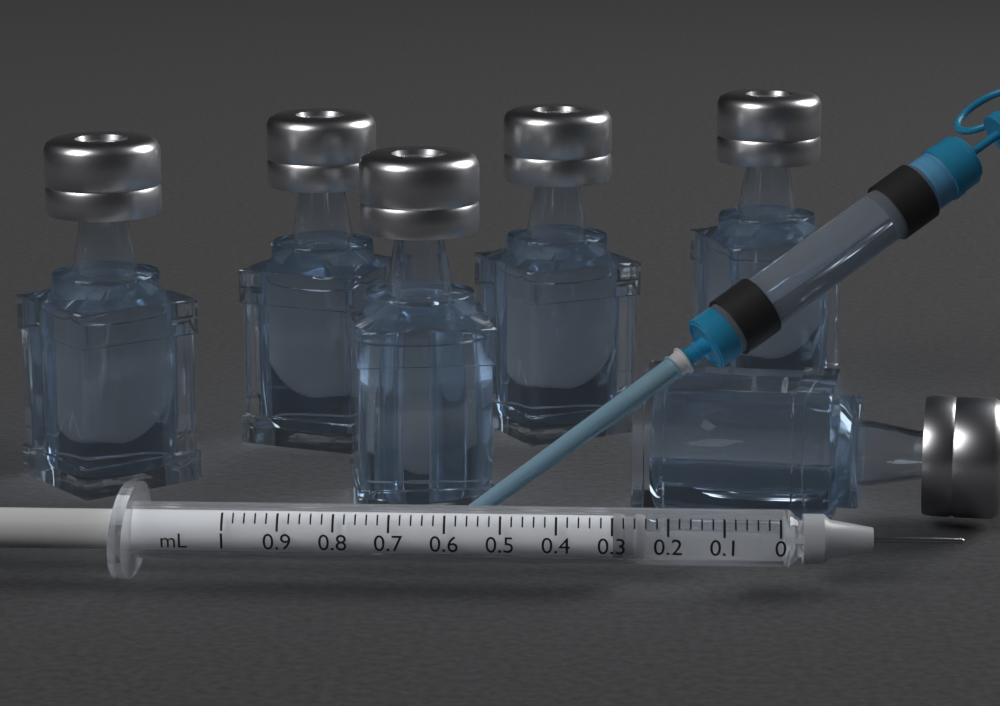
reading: 0.24 mL
